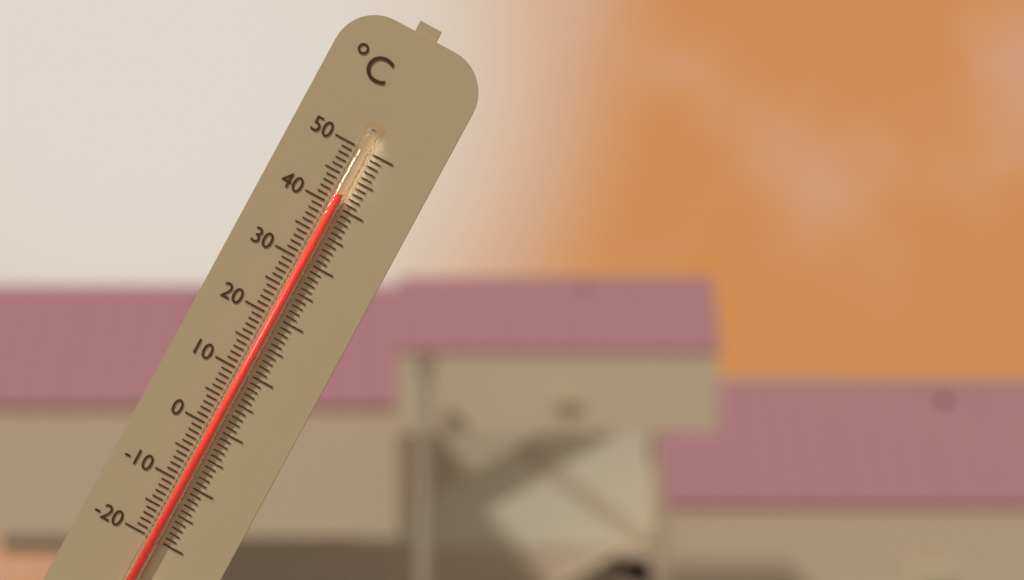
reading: 42 °C
